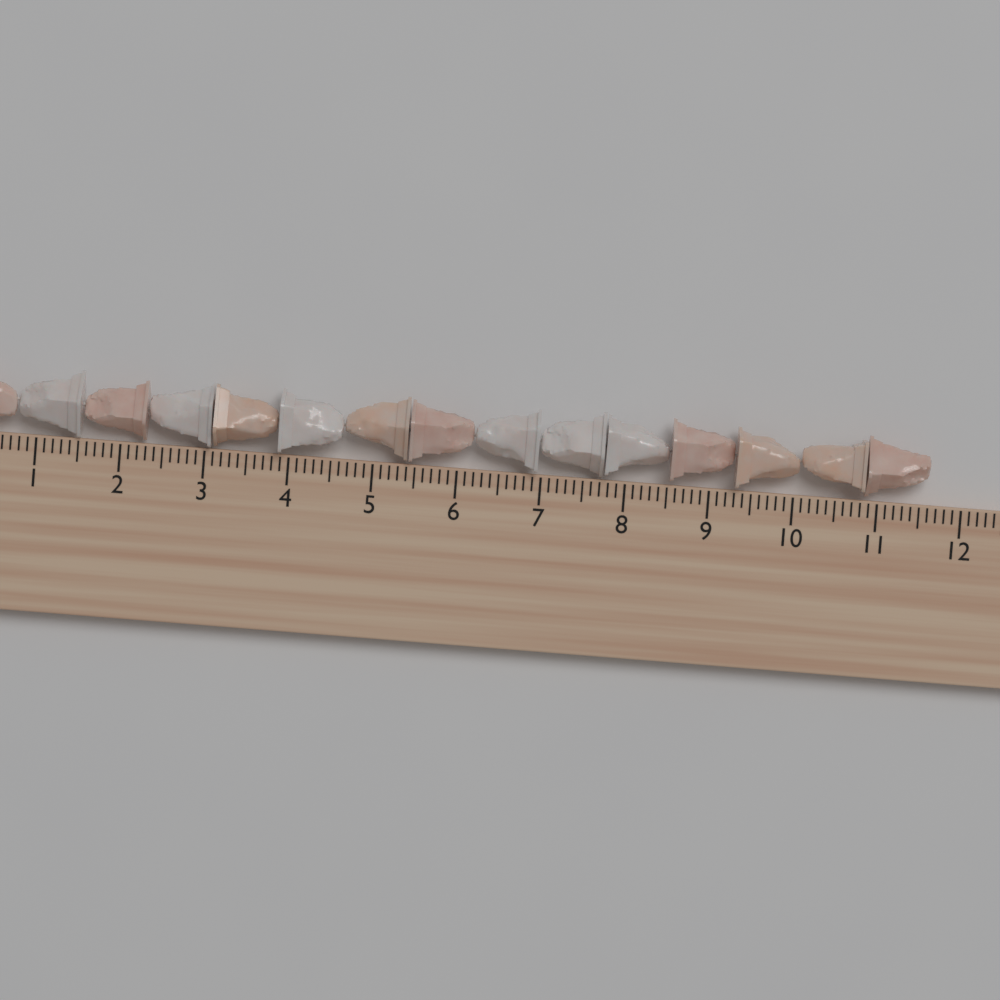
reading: 11.6 cm
